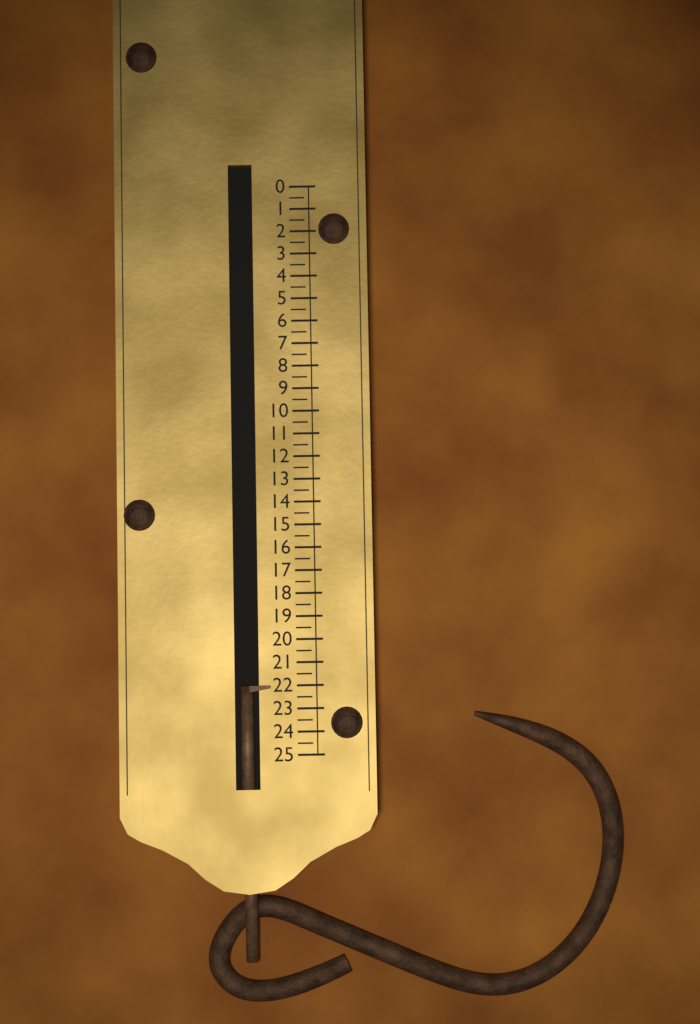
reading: 22.0 (no unit)
